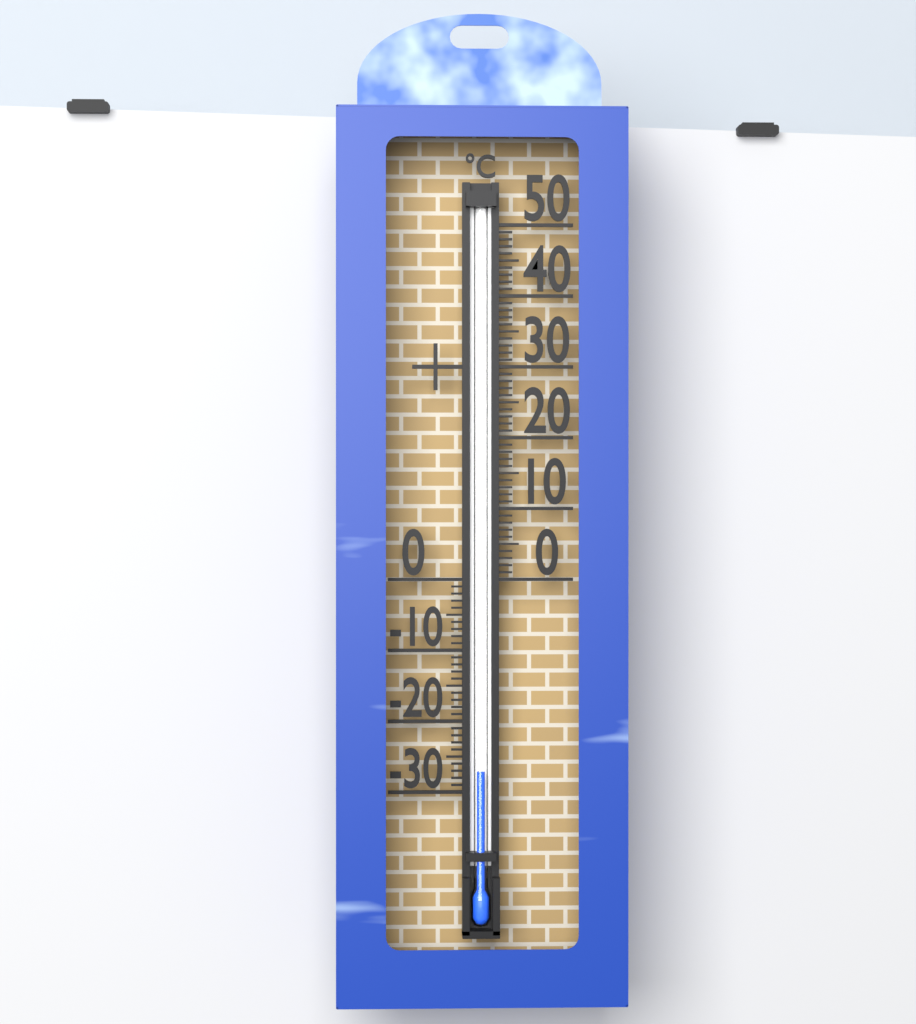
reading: -27 °C
